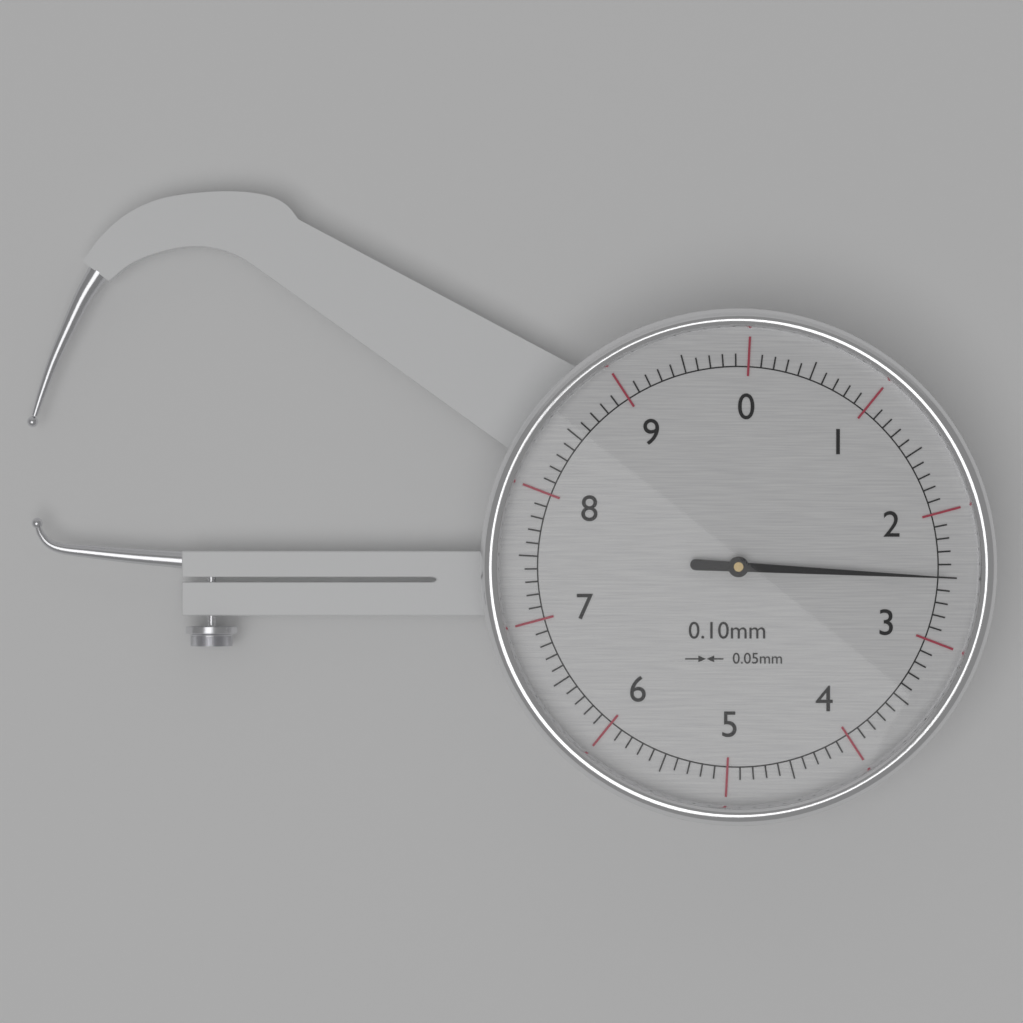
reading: 2.5 mm
